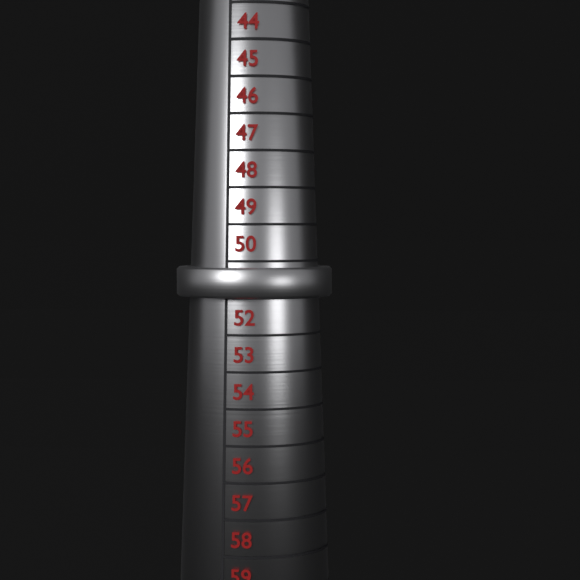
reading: 51 (no unit)
